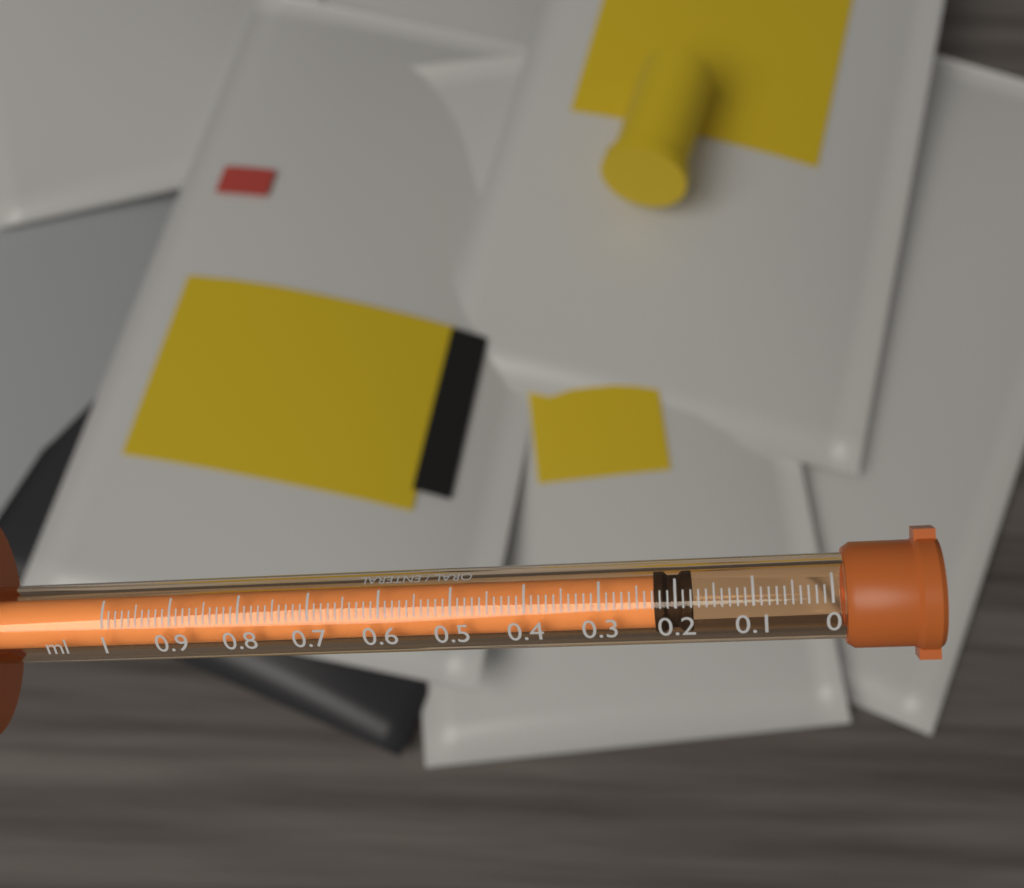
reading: 0.18 ml
